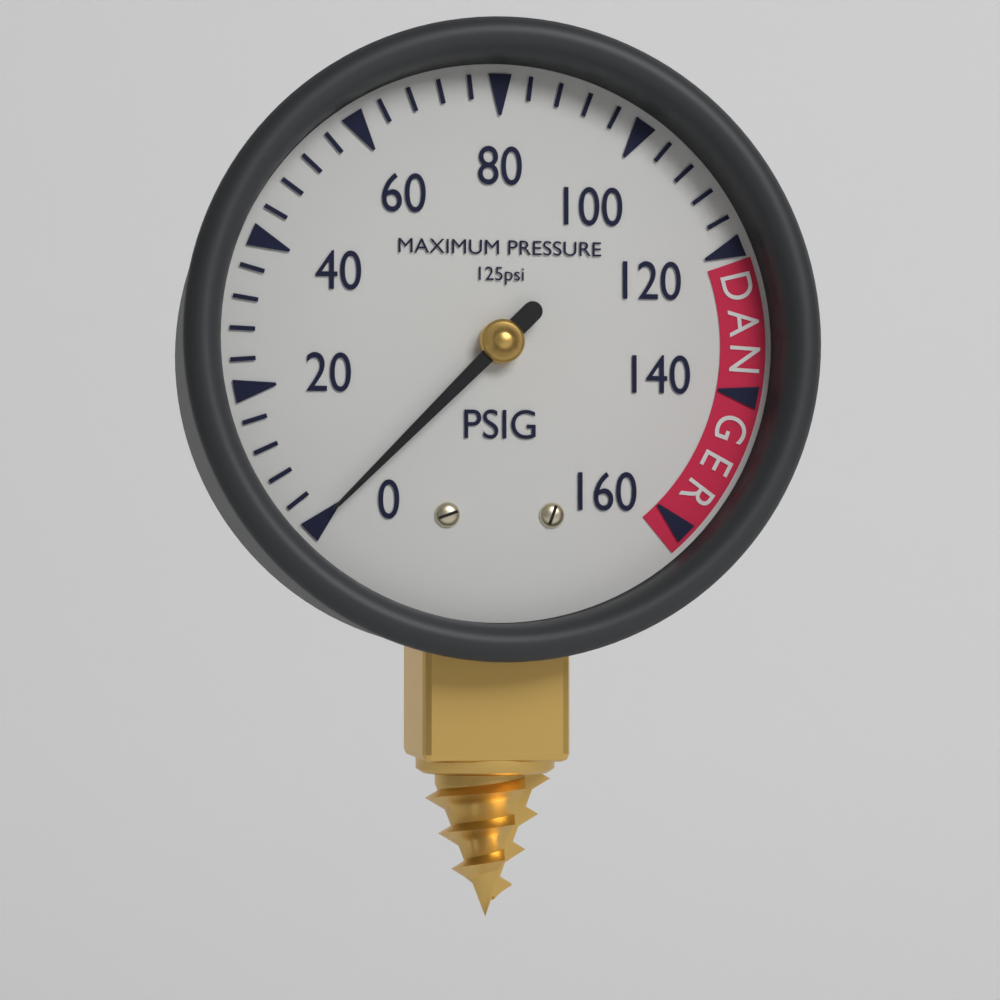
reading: 0 psi
